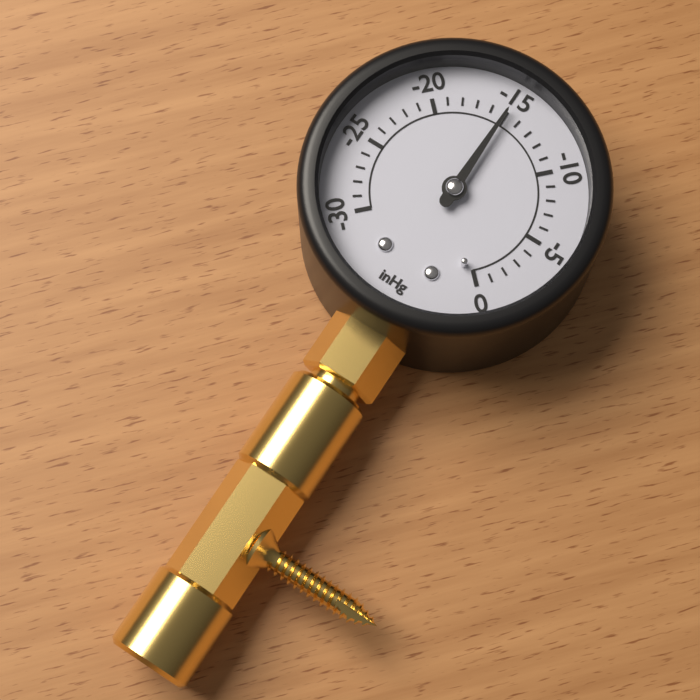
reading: -15 inHg
